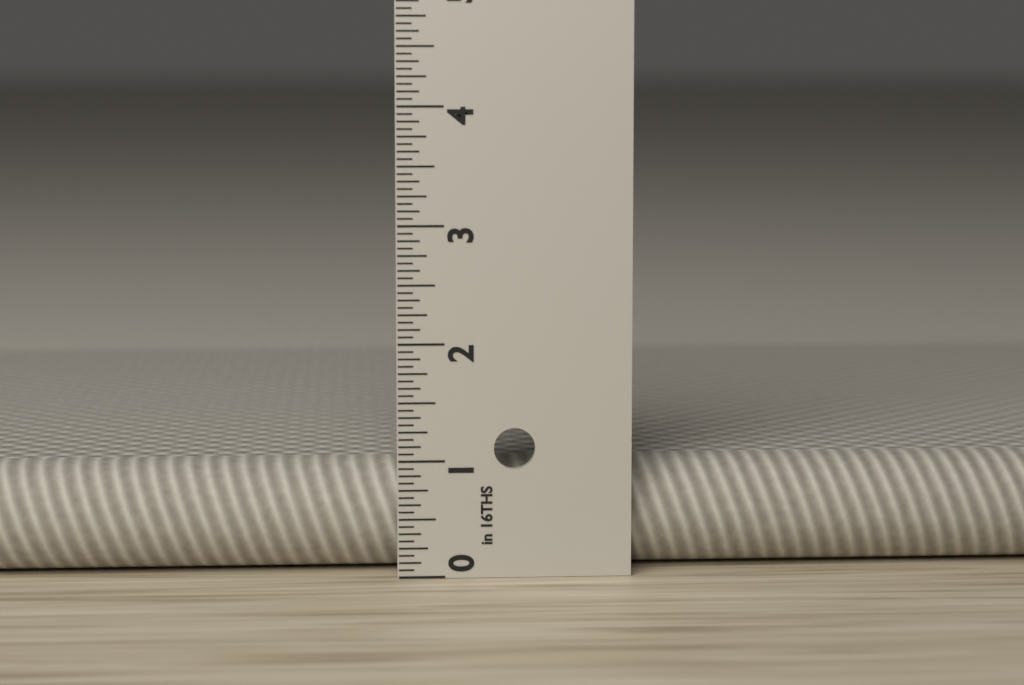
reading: 0.9375 in
